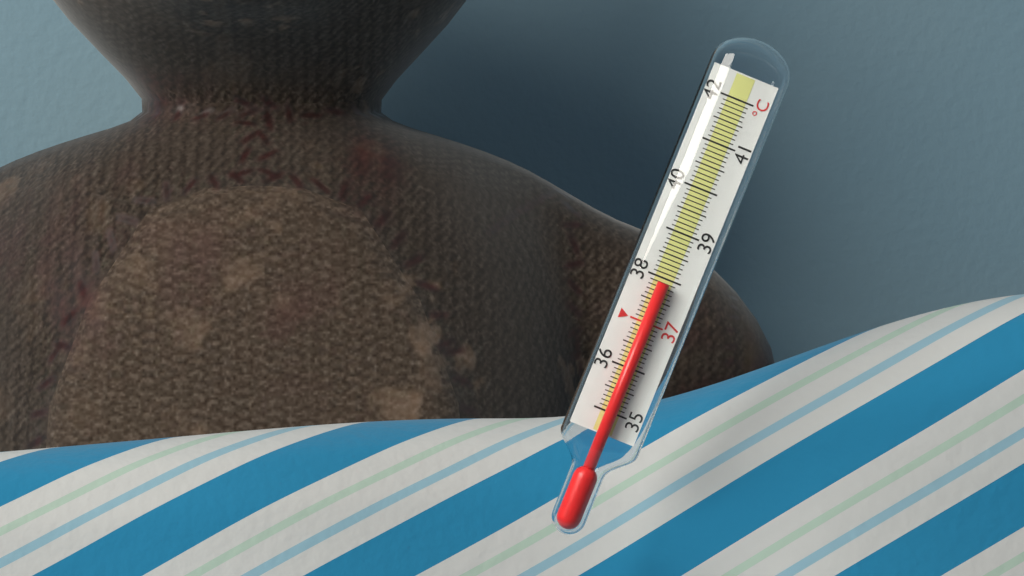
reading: 37.9 °C
